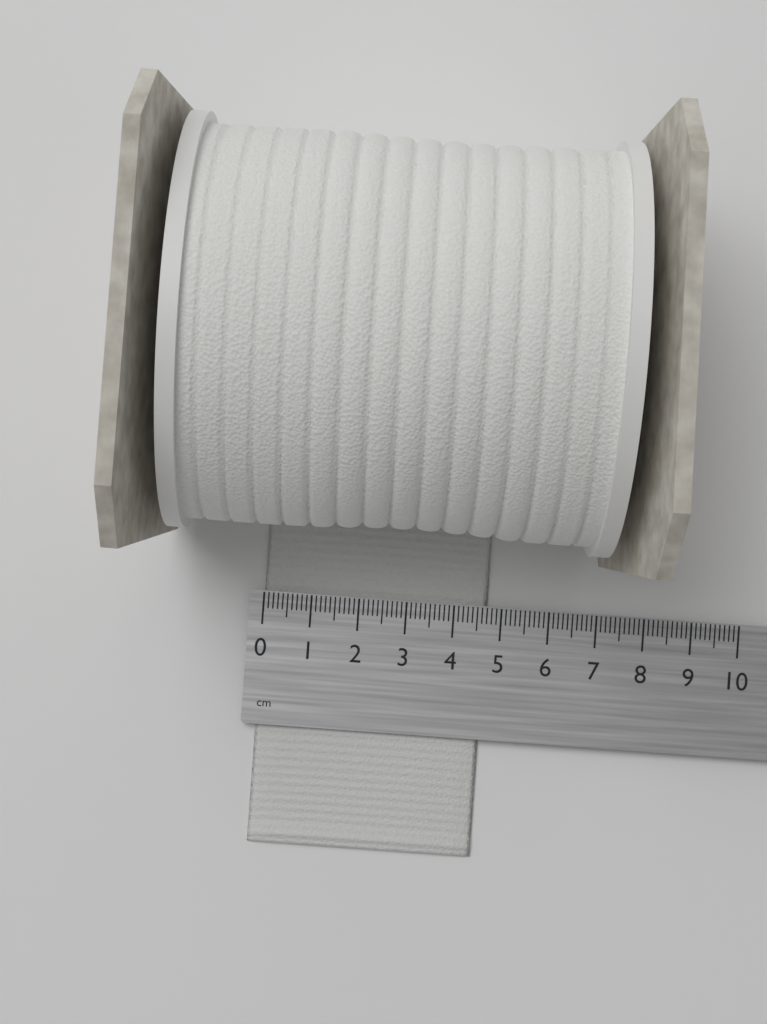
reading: 4.7 cm
